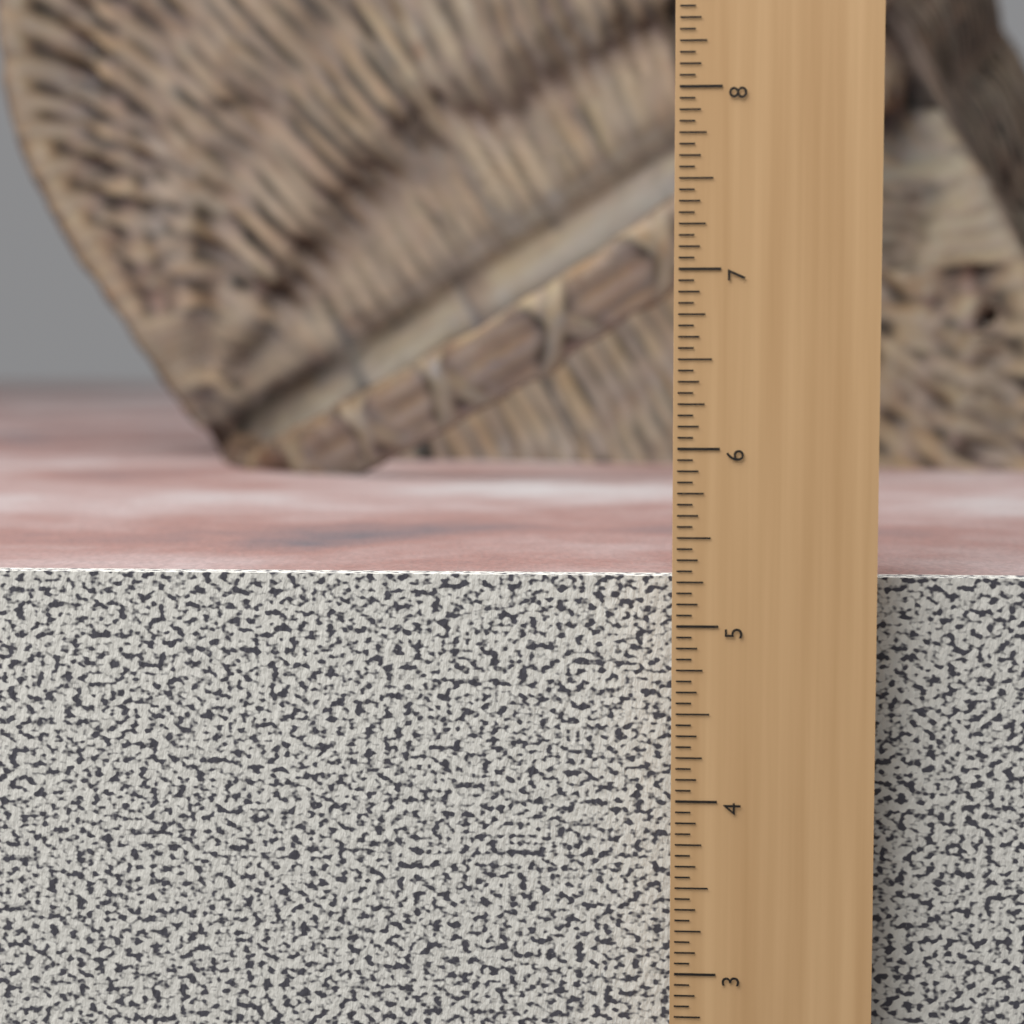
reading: 5.2500 in
